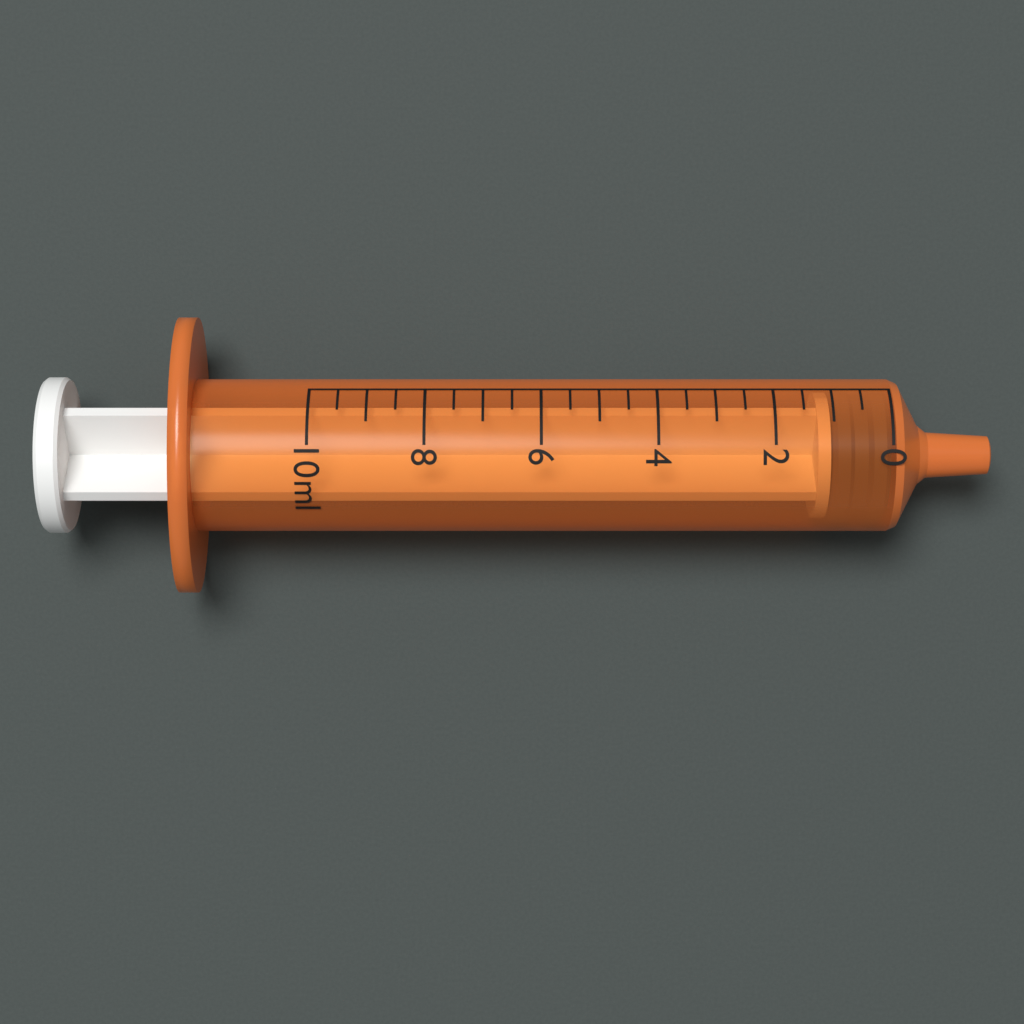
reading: 0.0 ml
